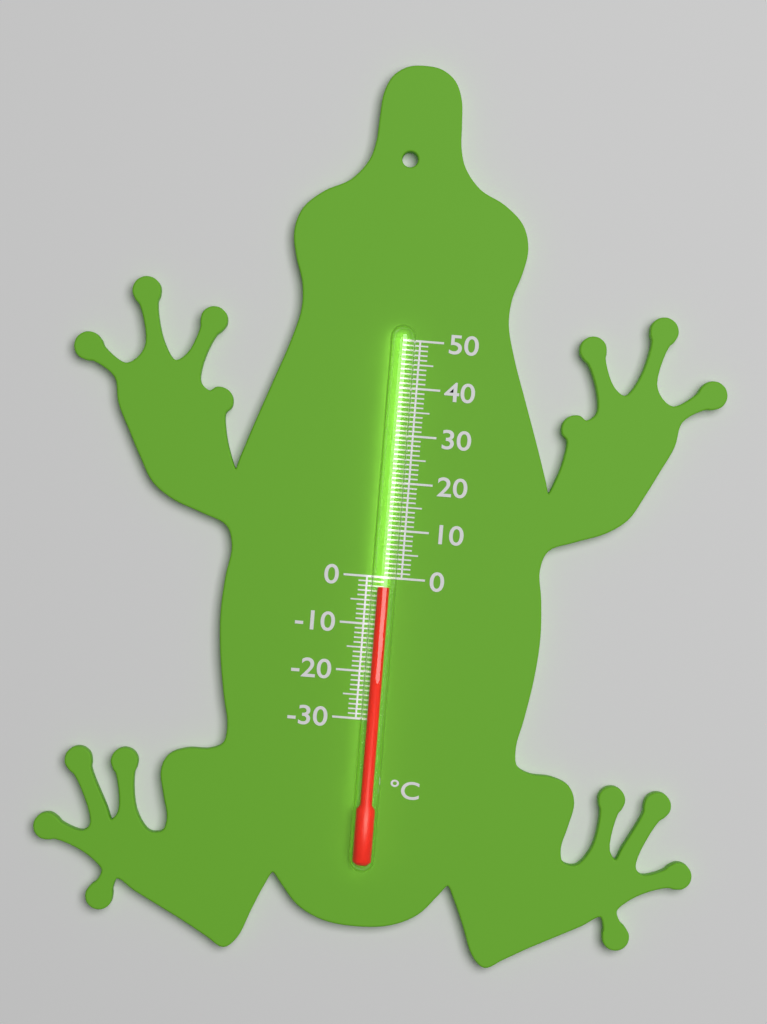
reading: -2 °C
